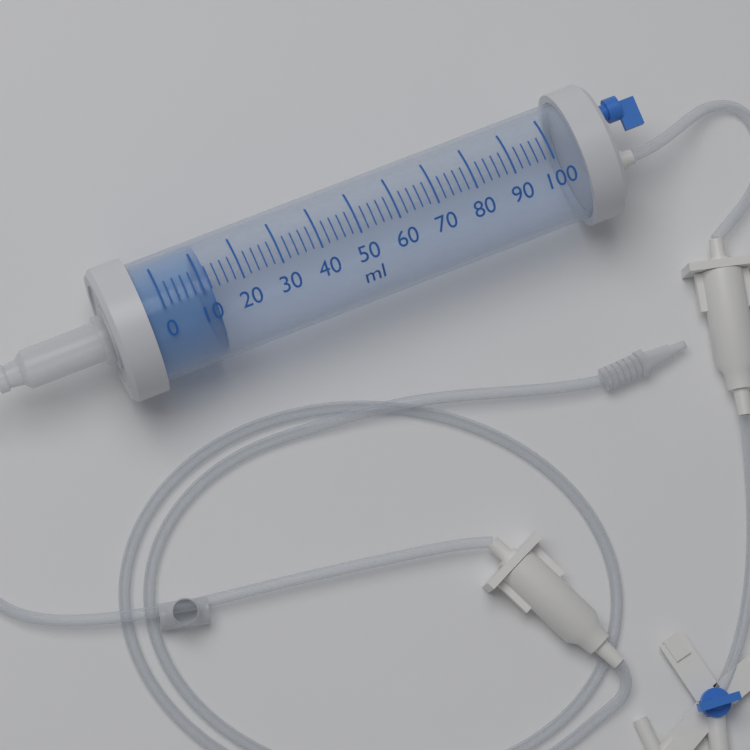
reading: 12 ml
